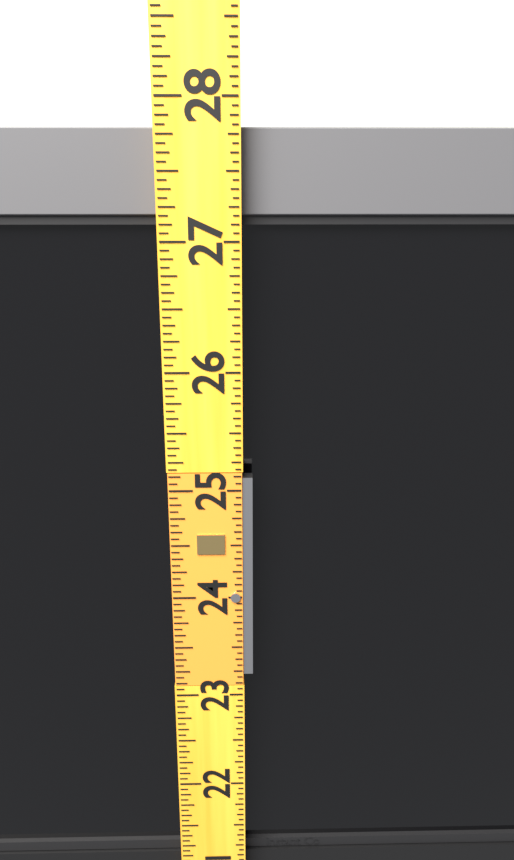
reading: 27.8125 (no unit)
